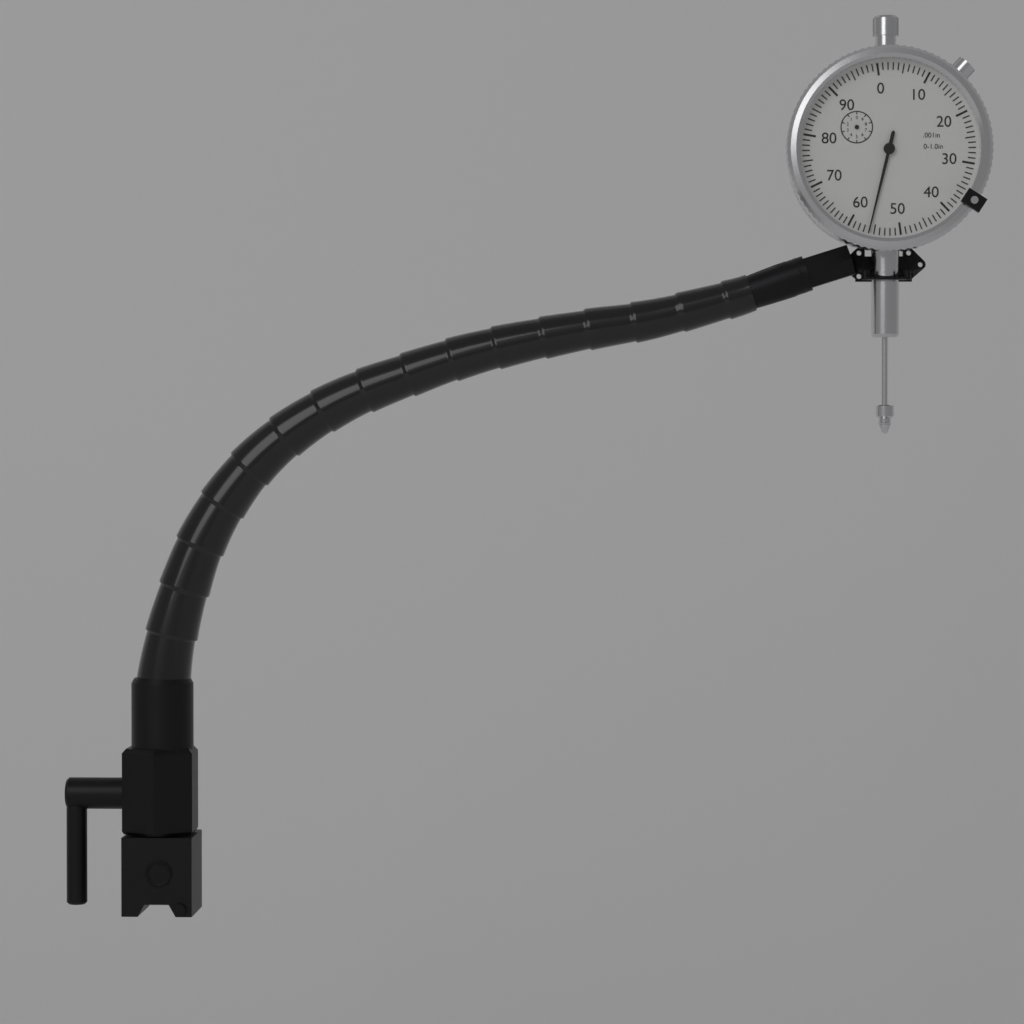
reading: 0.056 in
